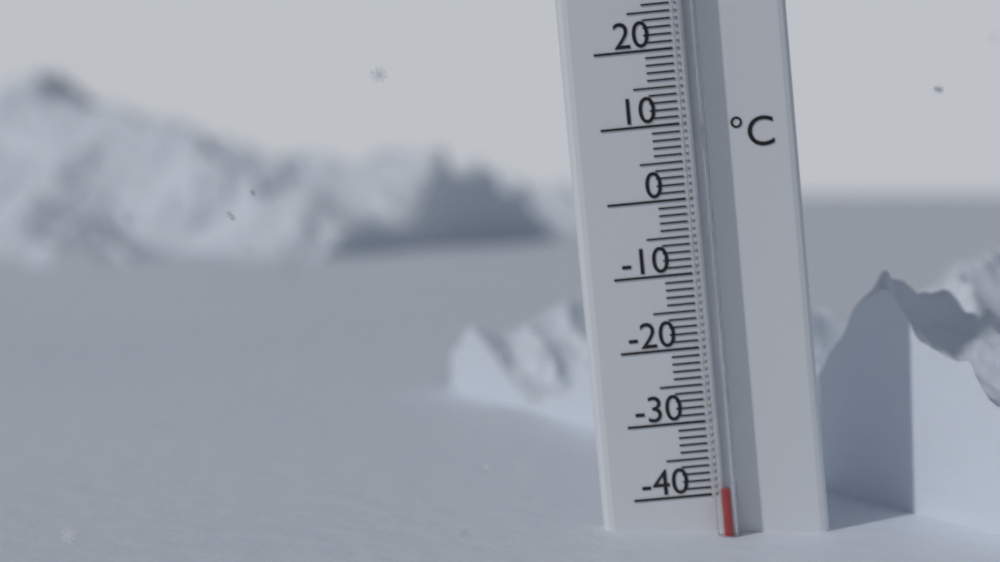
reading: -39 °C
